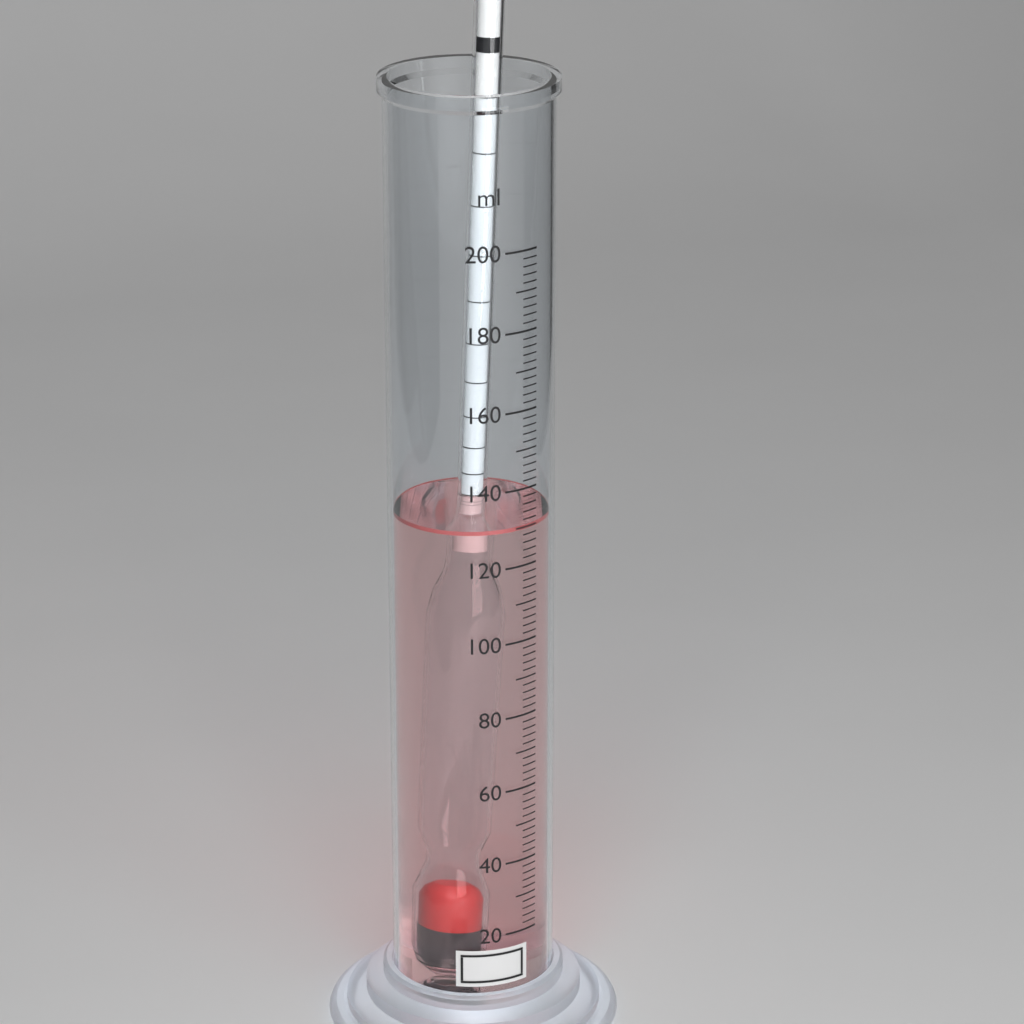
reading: 130 ml
